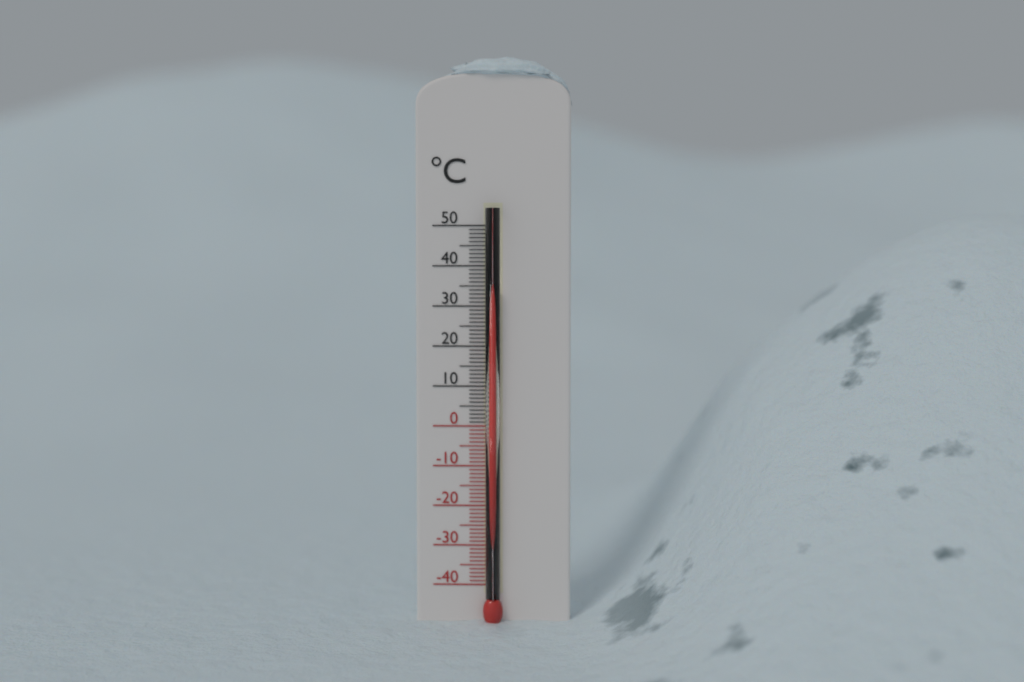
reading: 35 °C
